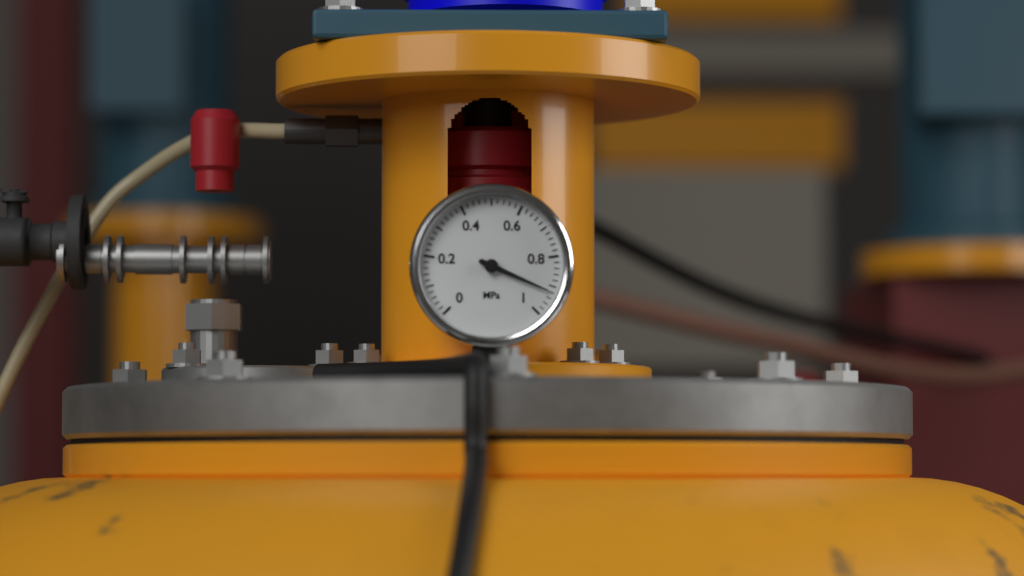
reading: 0.92 MPa
